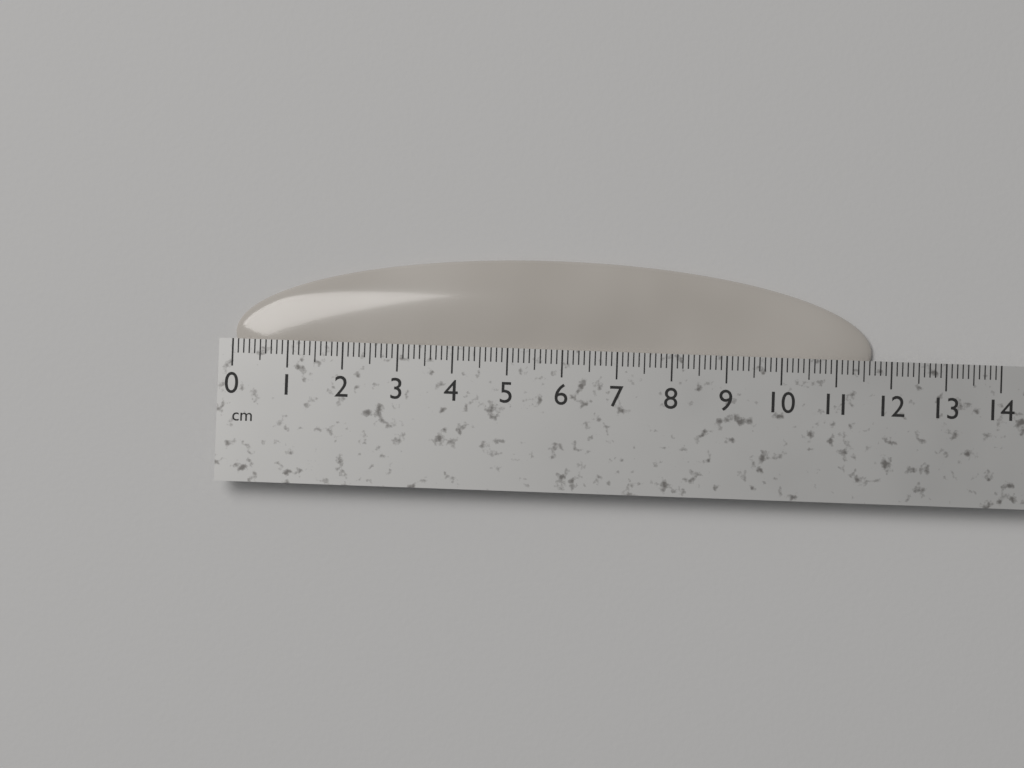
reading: 11.7 cm
